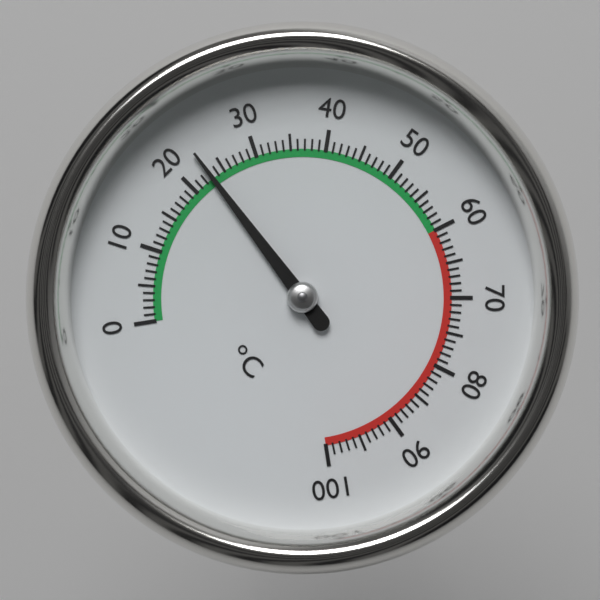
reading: 23 °C
